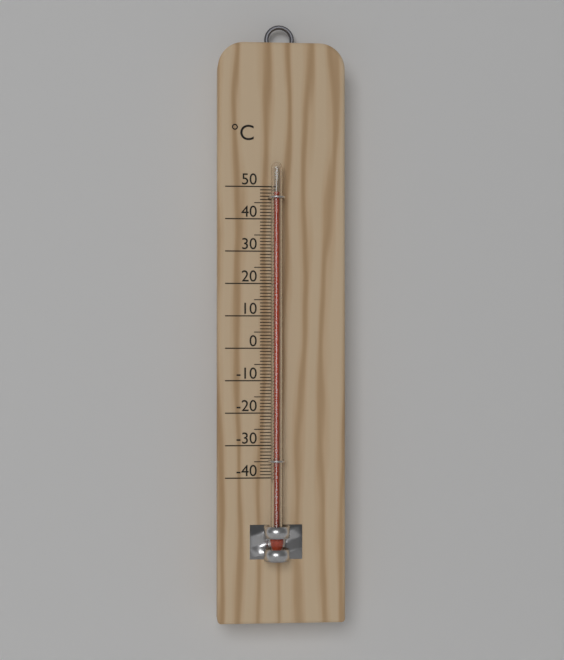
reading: 48 °C
